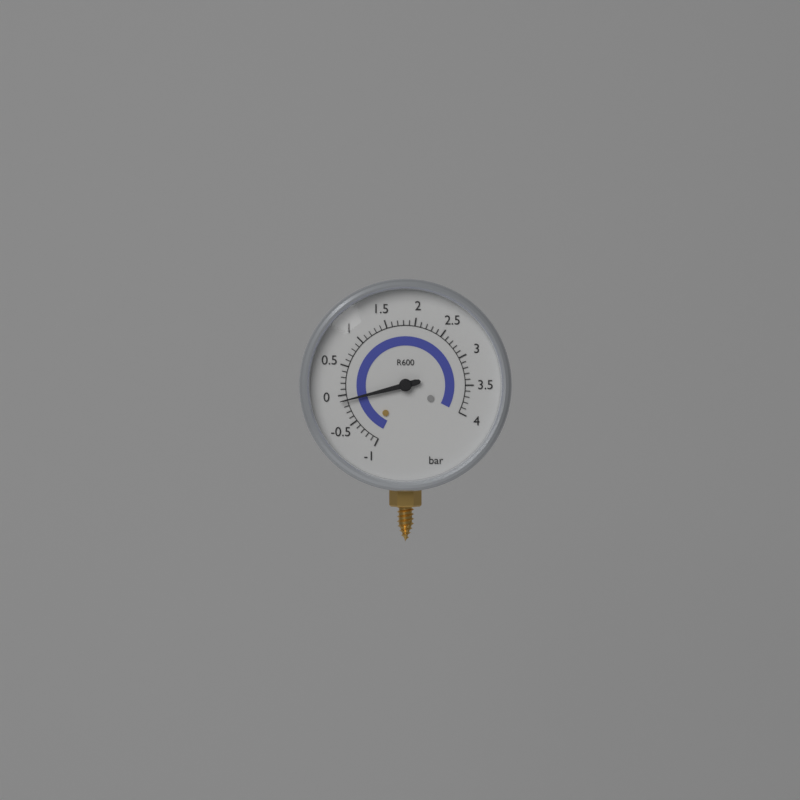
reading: -0.1 bar
